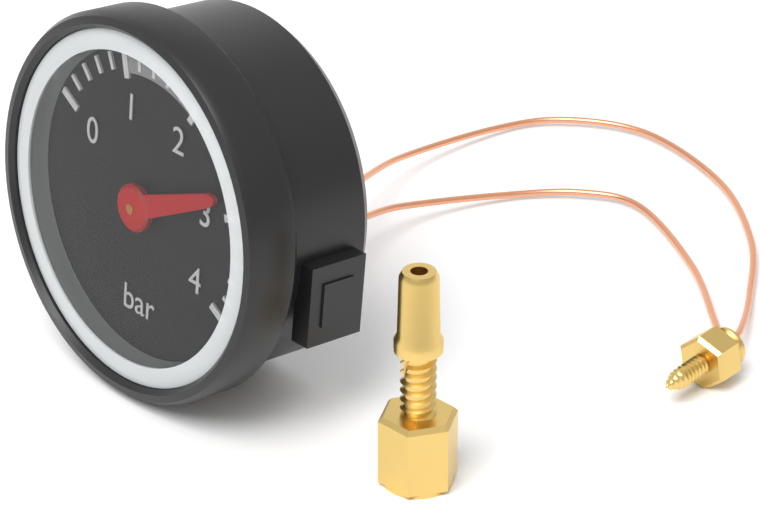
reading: 2.8 bar
